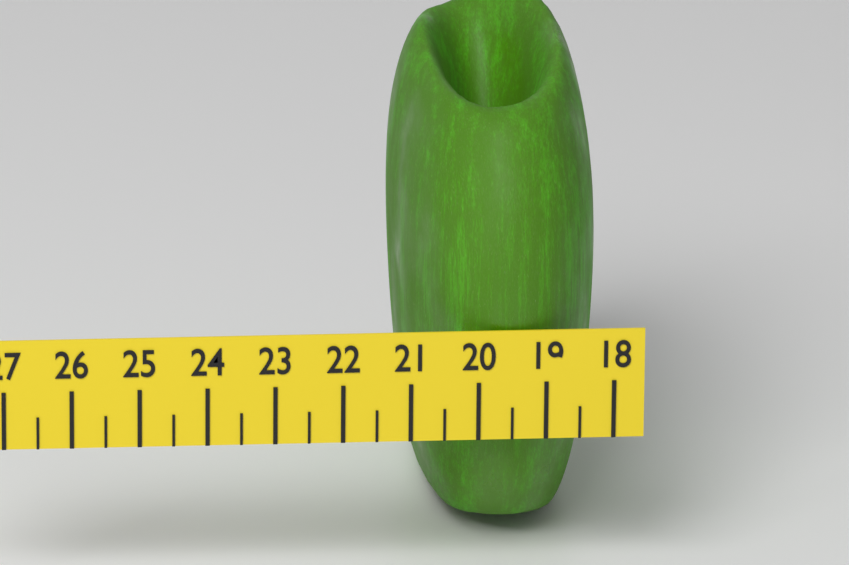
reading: 21.0 (no unit)
